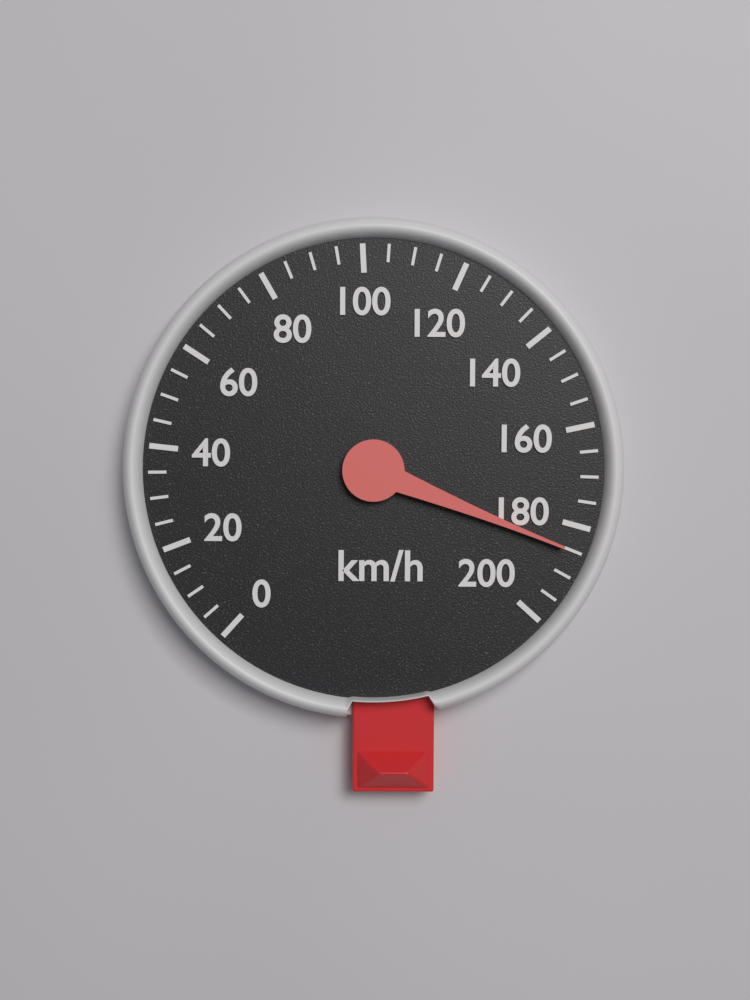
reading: 185 km/h
